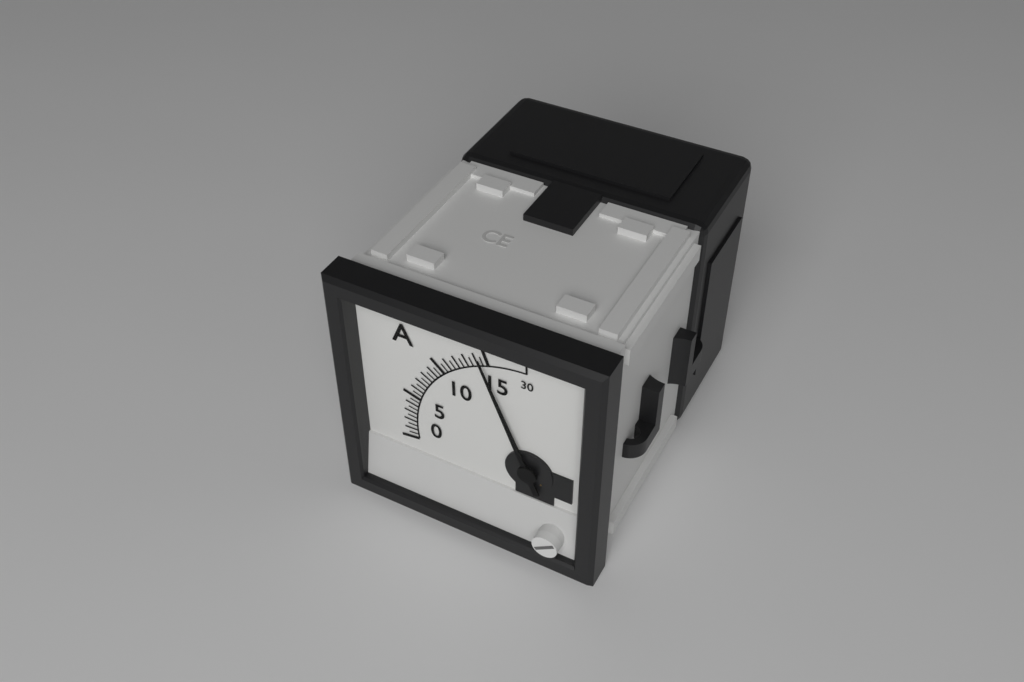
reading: 14.5 A
